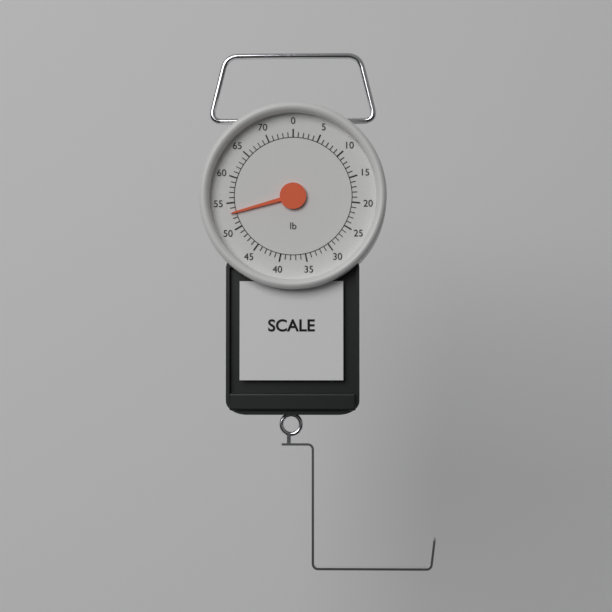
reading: 53 lb
